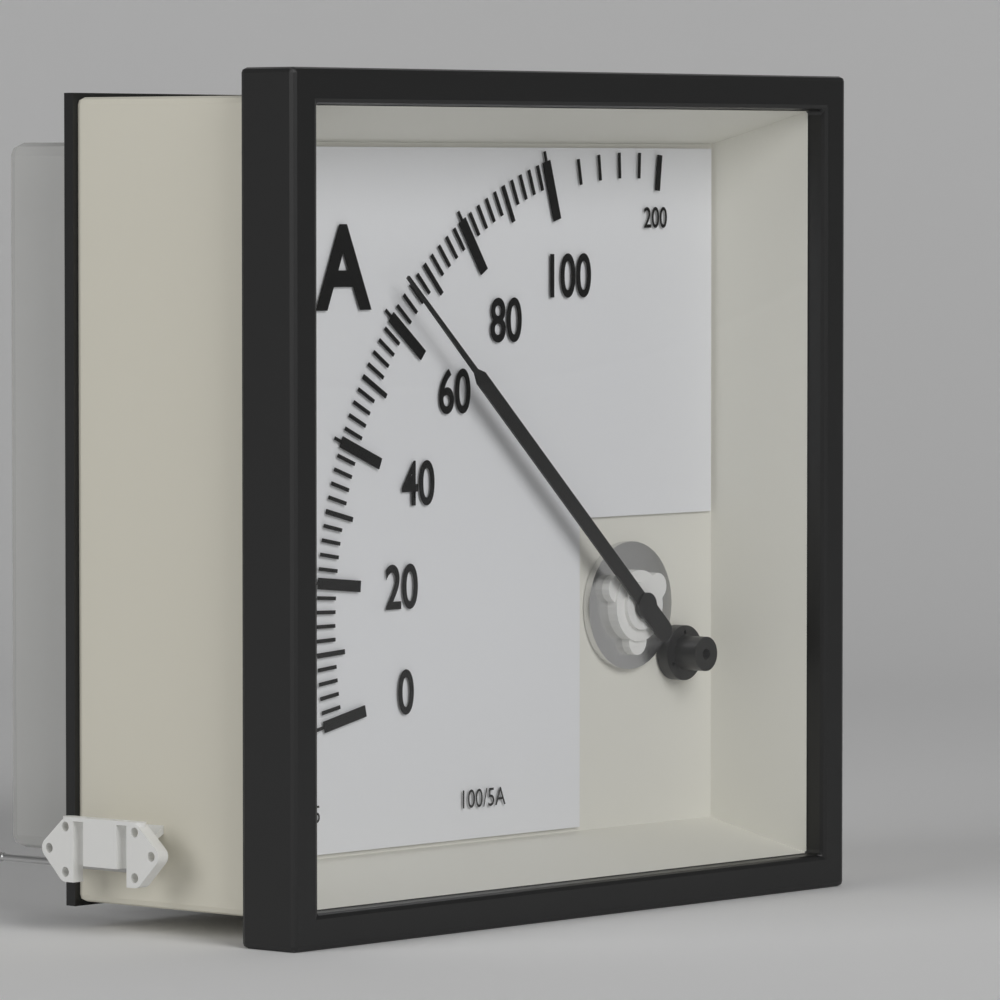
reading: 64 A
